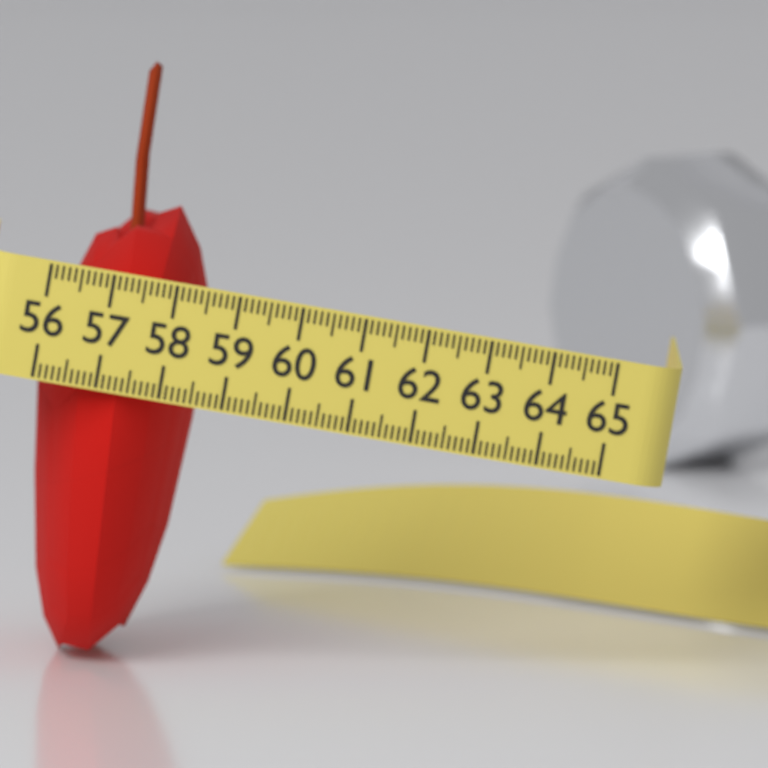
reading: 58.6 (no unit)
